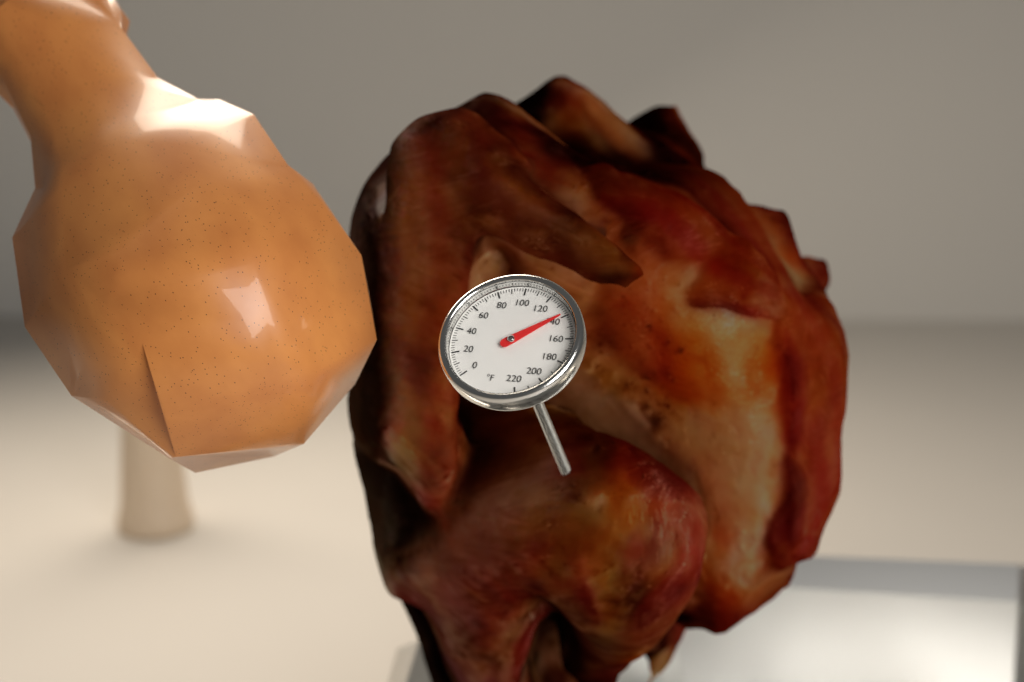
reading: 138 °F
